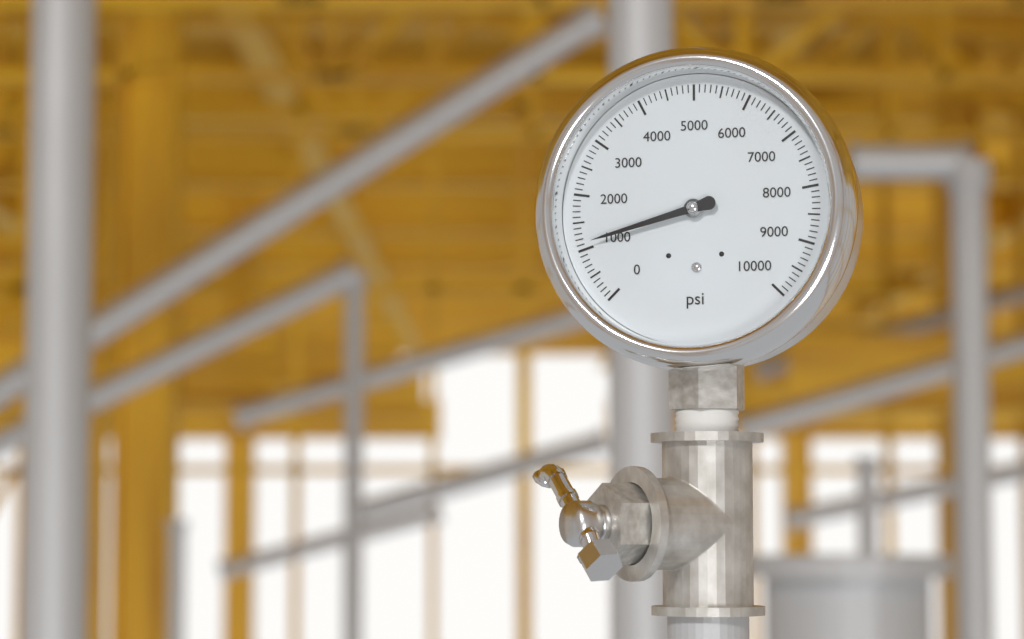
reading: 1100 psi
